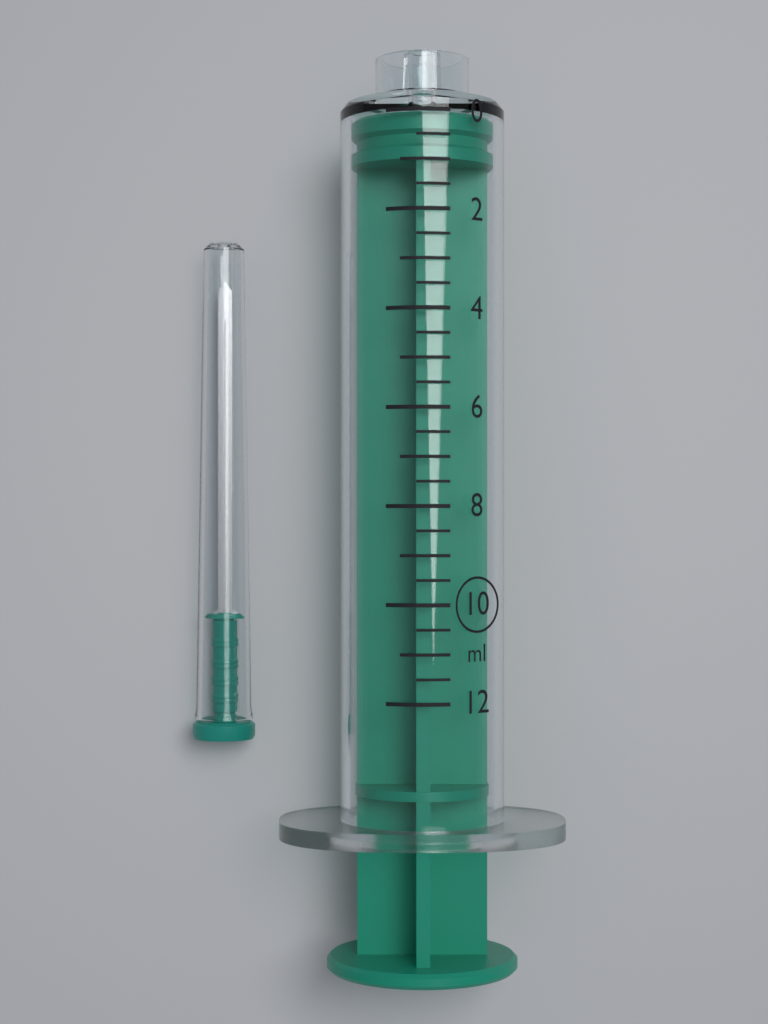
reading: 0.0 ml
